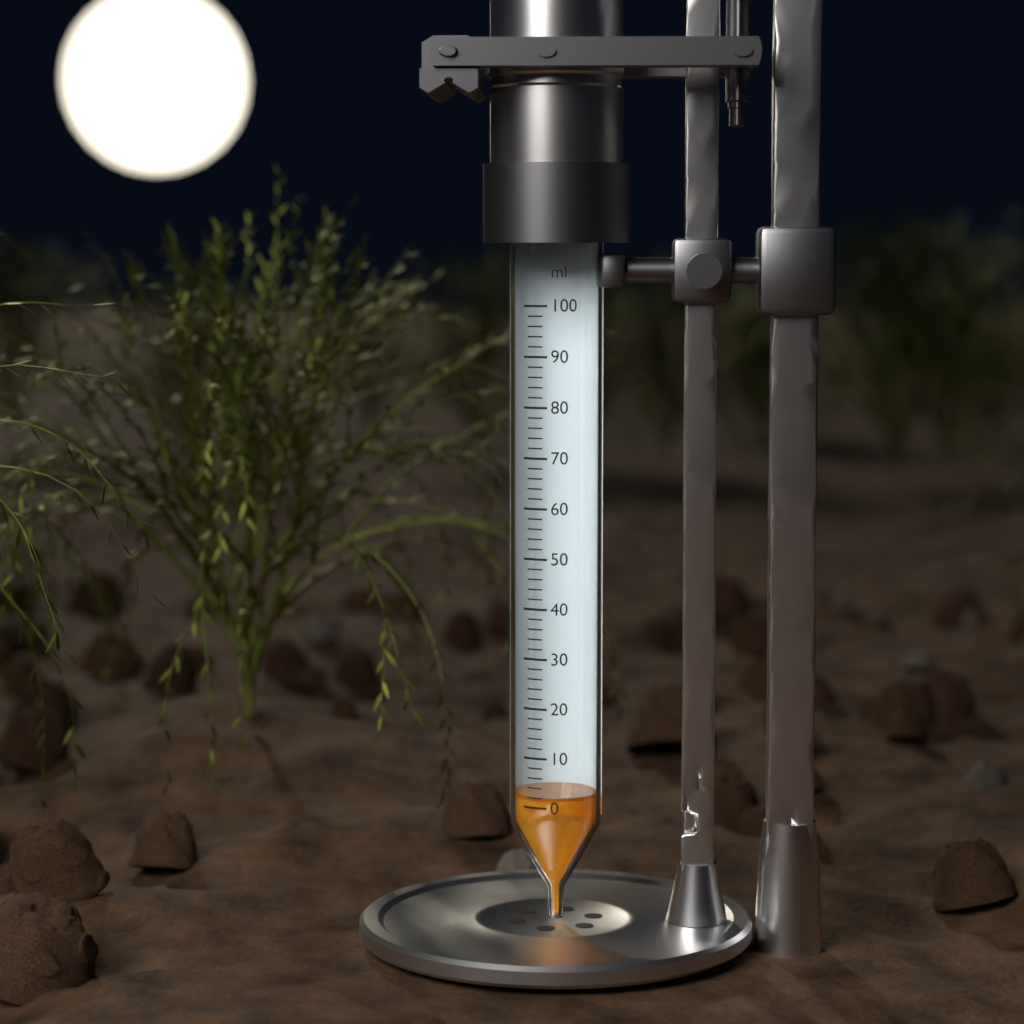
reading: 2 ml
